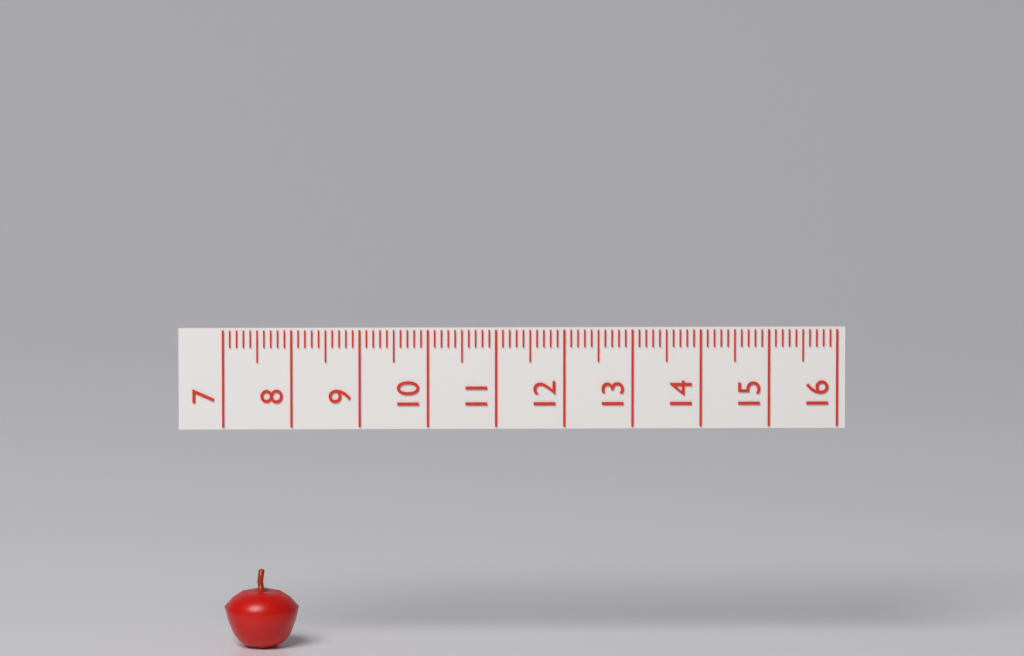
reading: 8.1 (no unit)
